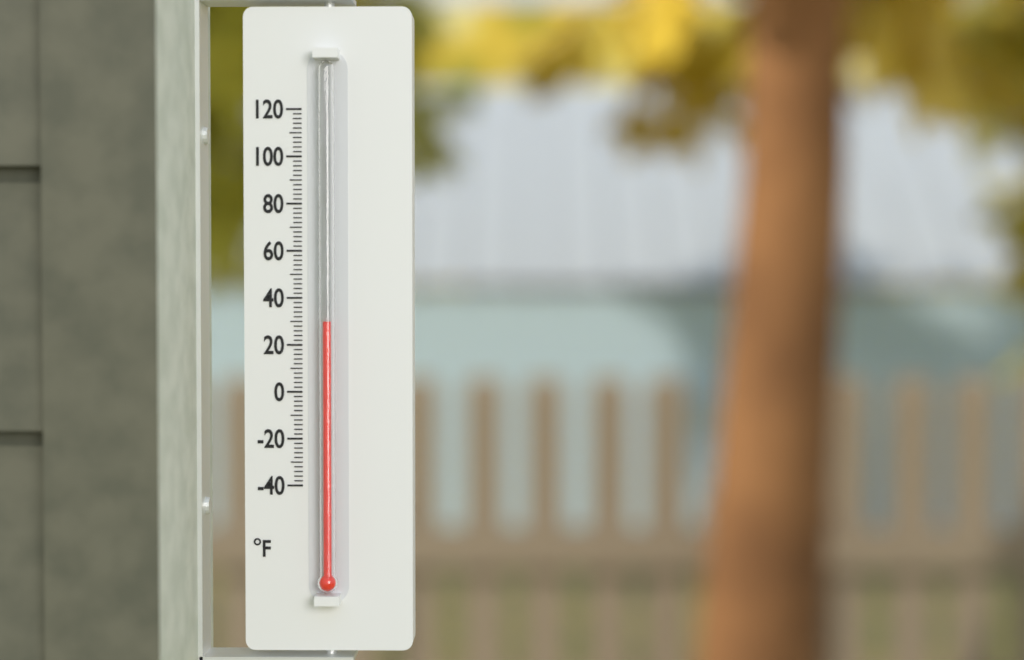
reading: 30 °F
